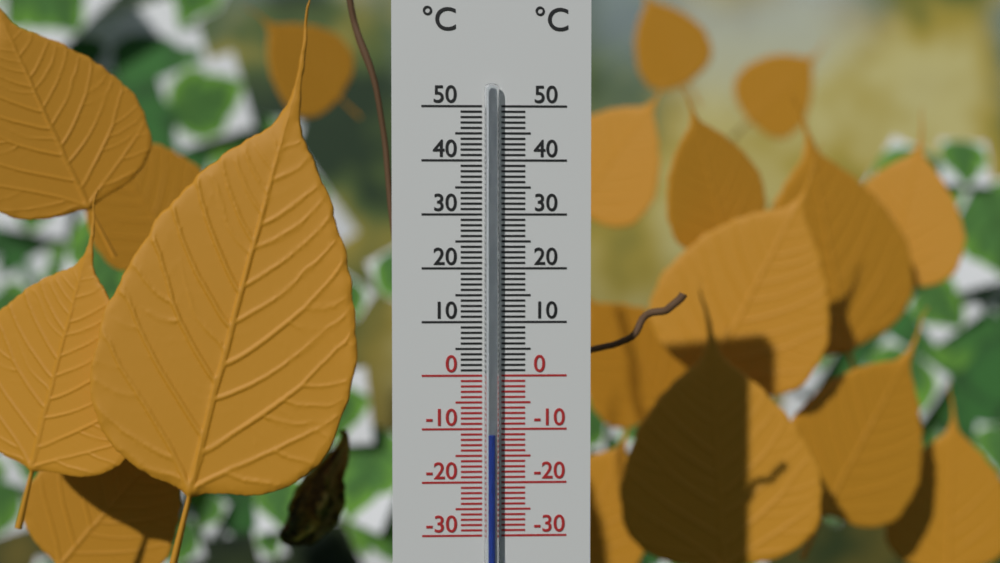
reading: -11 °C
